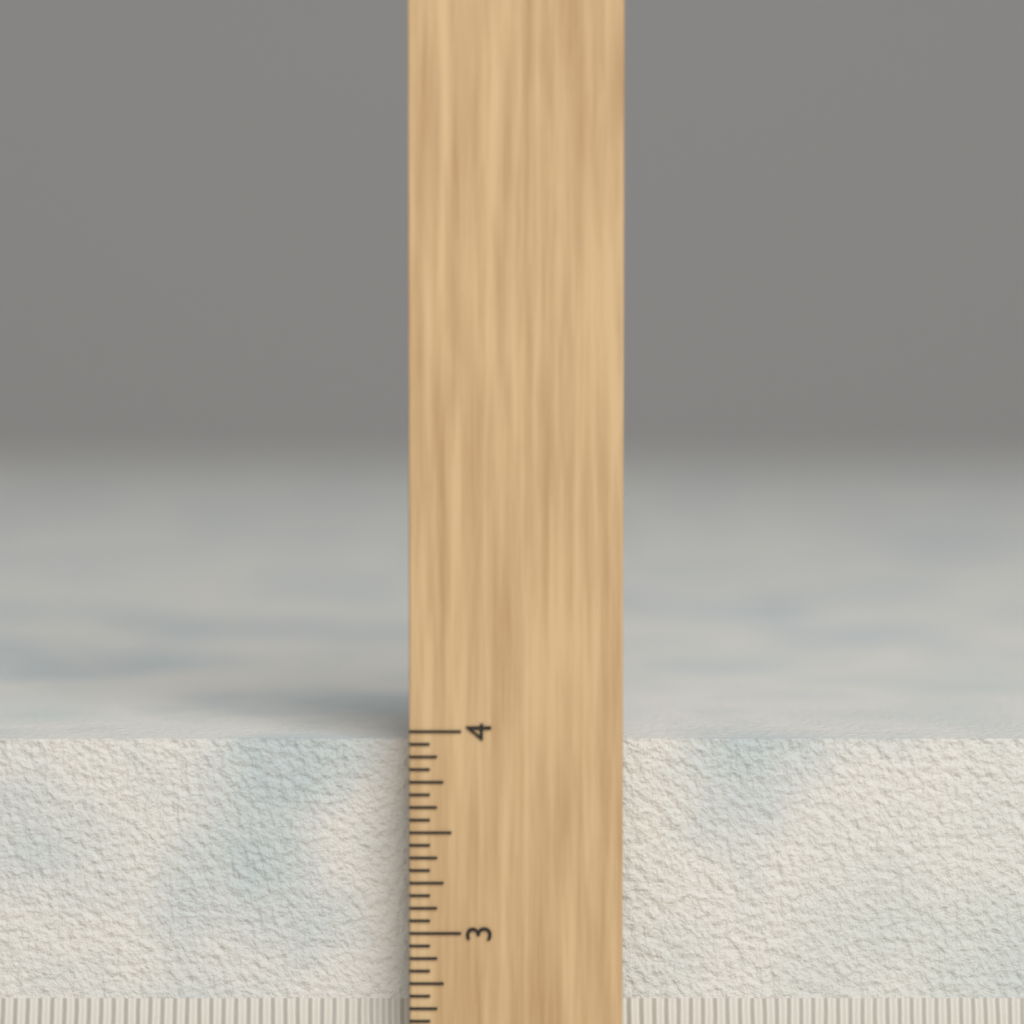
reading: 3.9375 in
